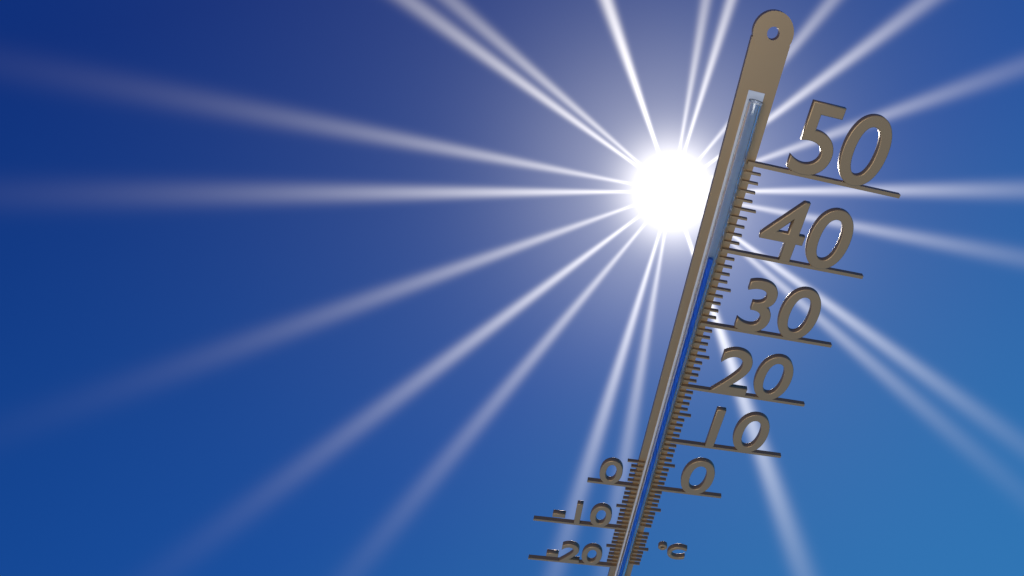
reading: 39 °C
